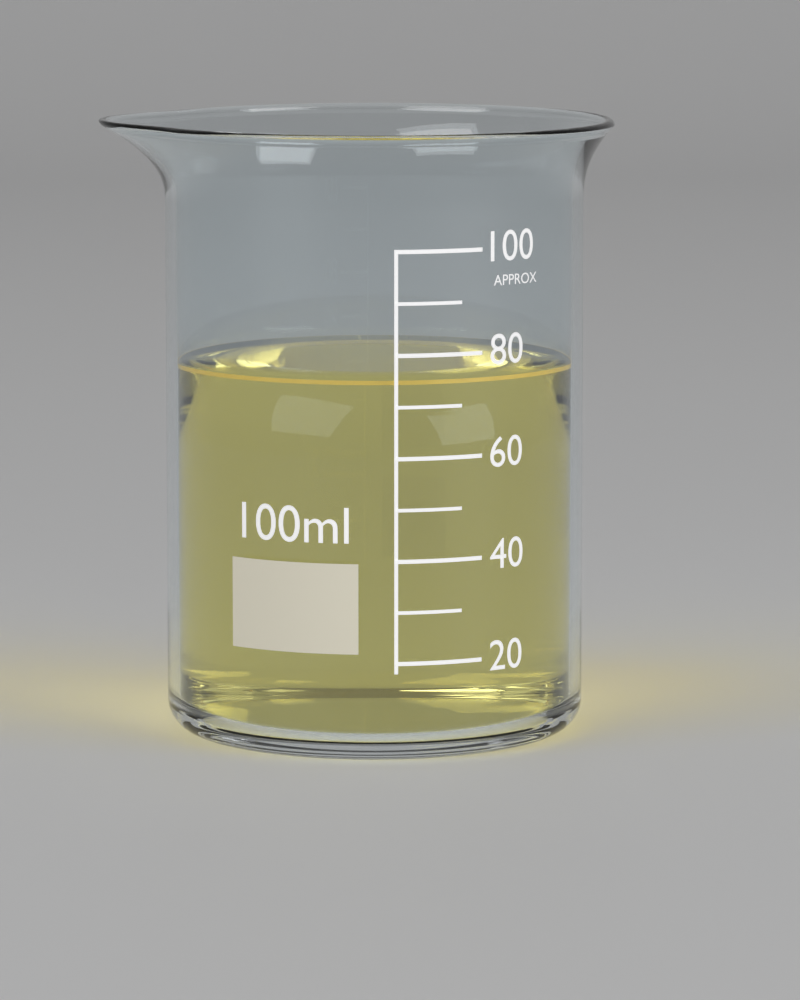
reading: 75 ml
